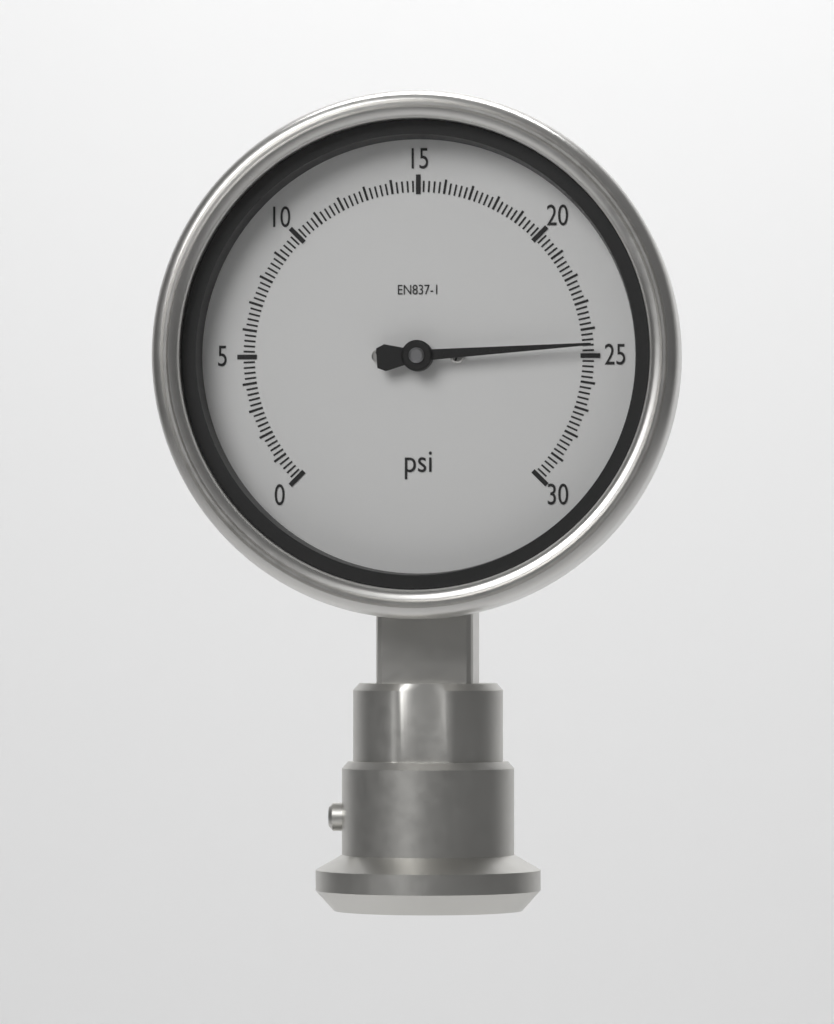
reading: 24.6 psi
